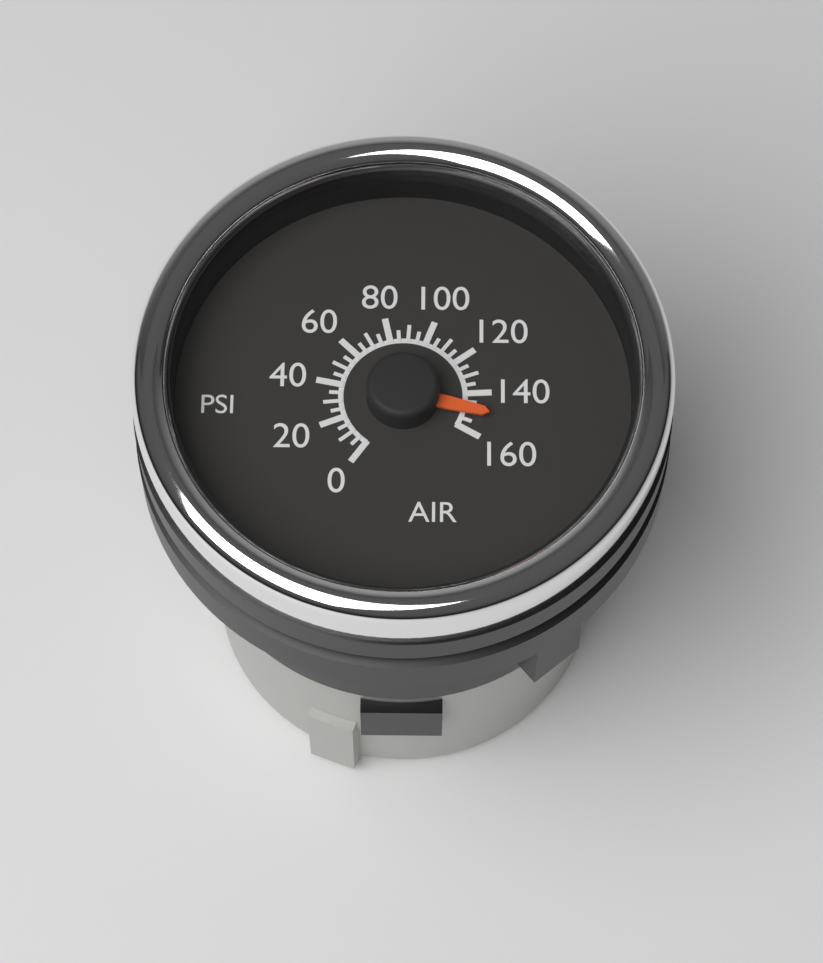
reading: 150 psi
